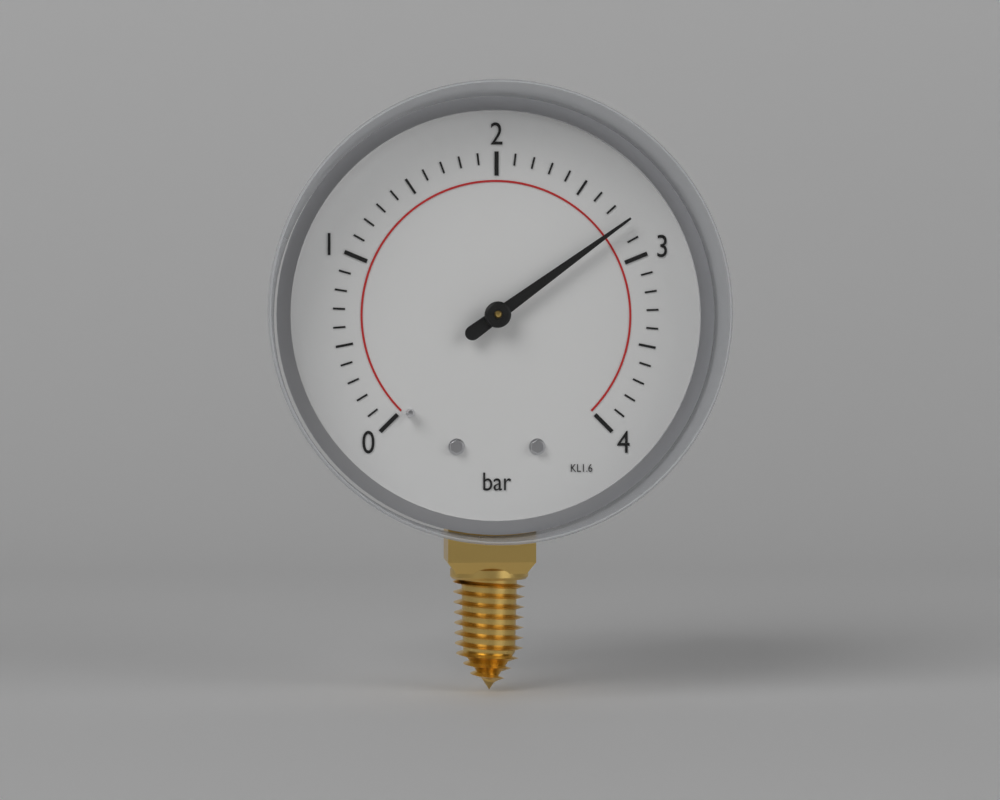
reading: 2.8 bar
